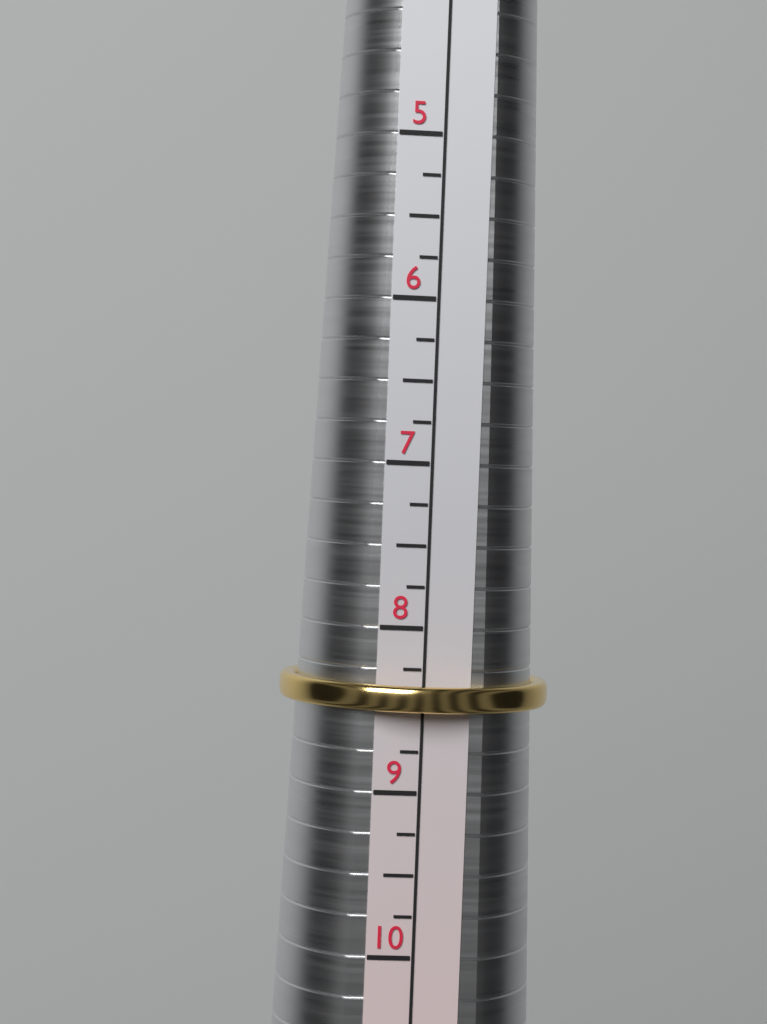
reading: 8.50 (no unit)
